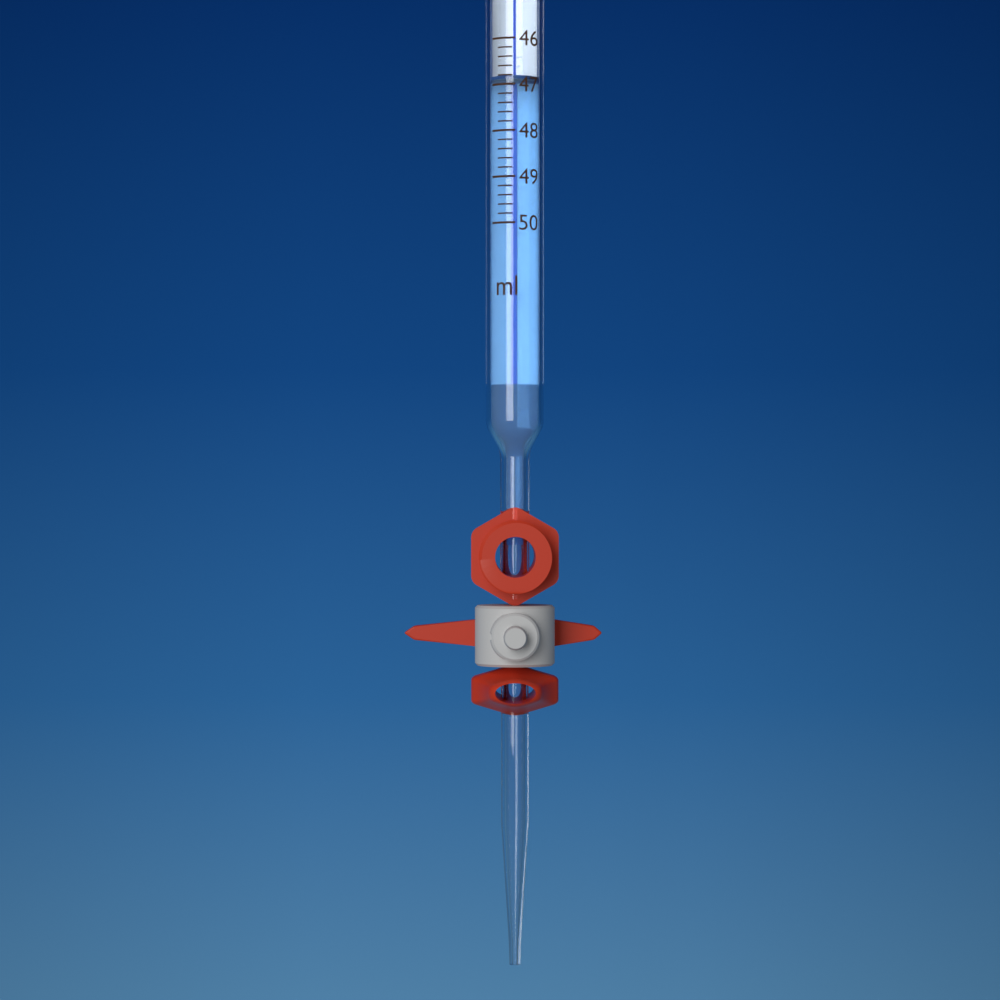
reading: 46.8 ml
